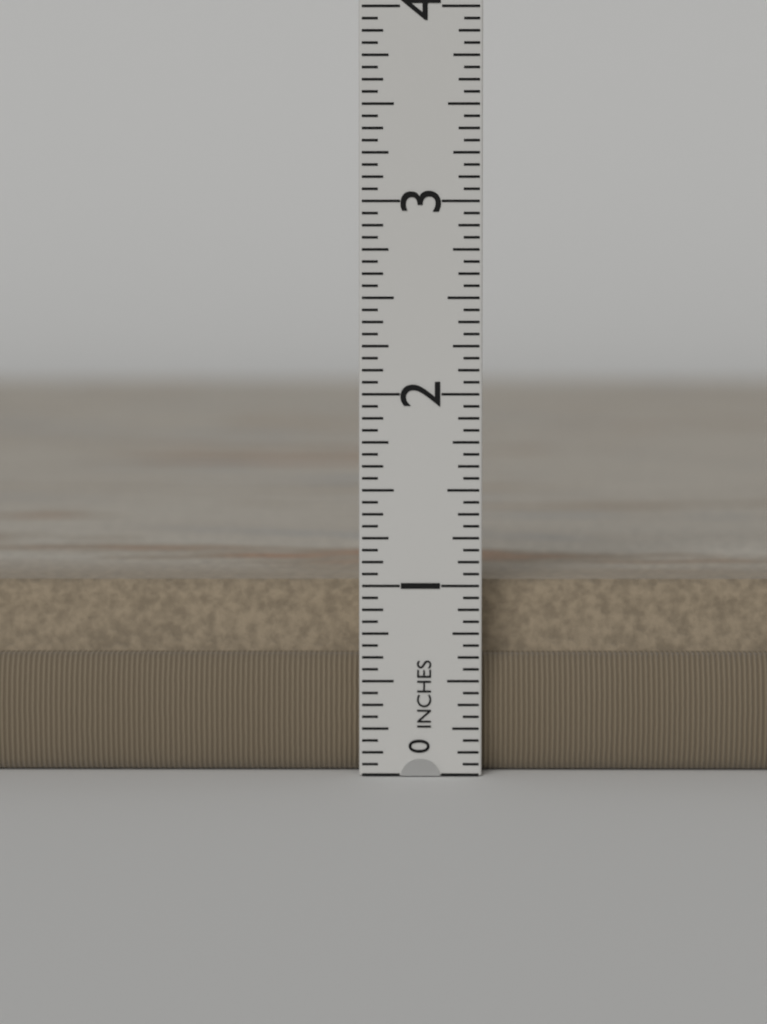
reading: 1.0000 in
